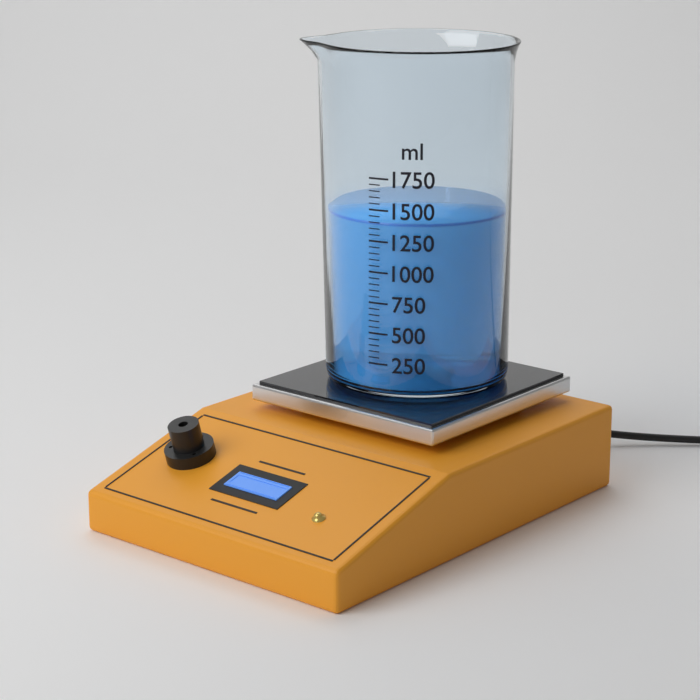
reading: 1400 ml
